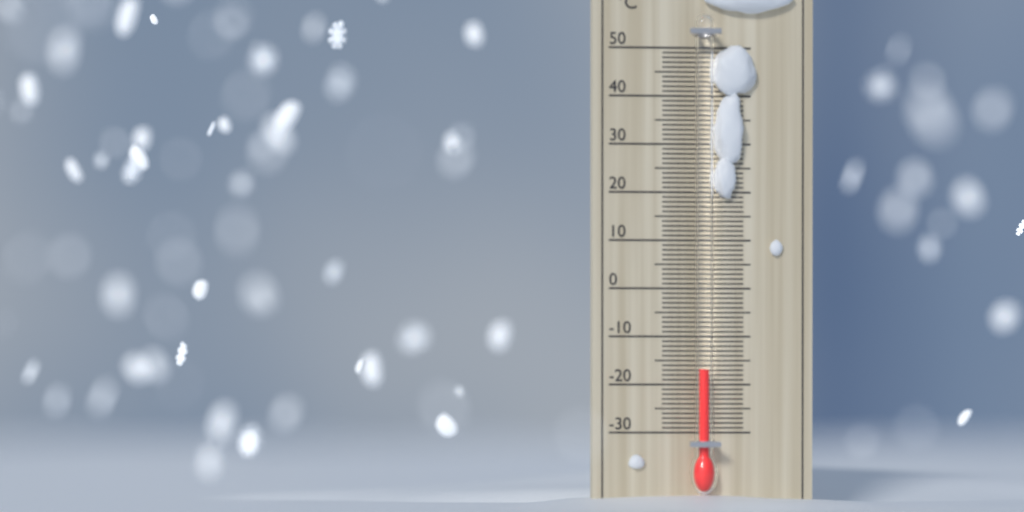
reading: -17 °C
